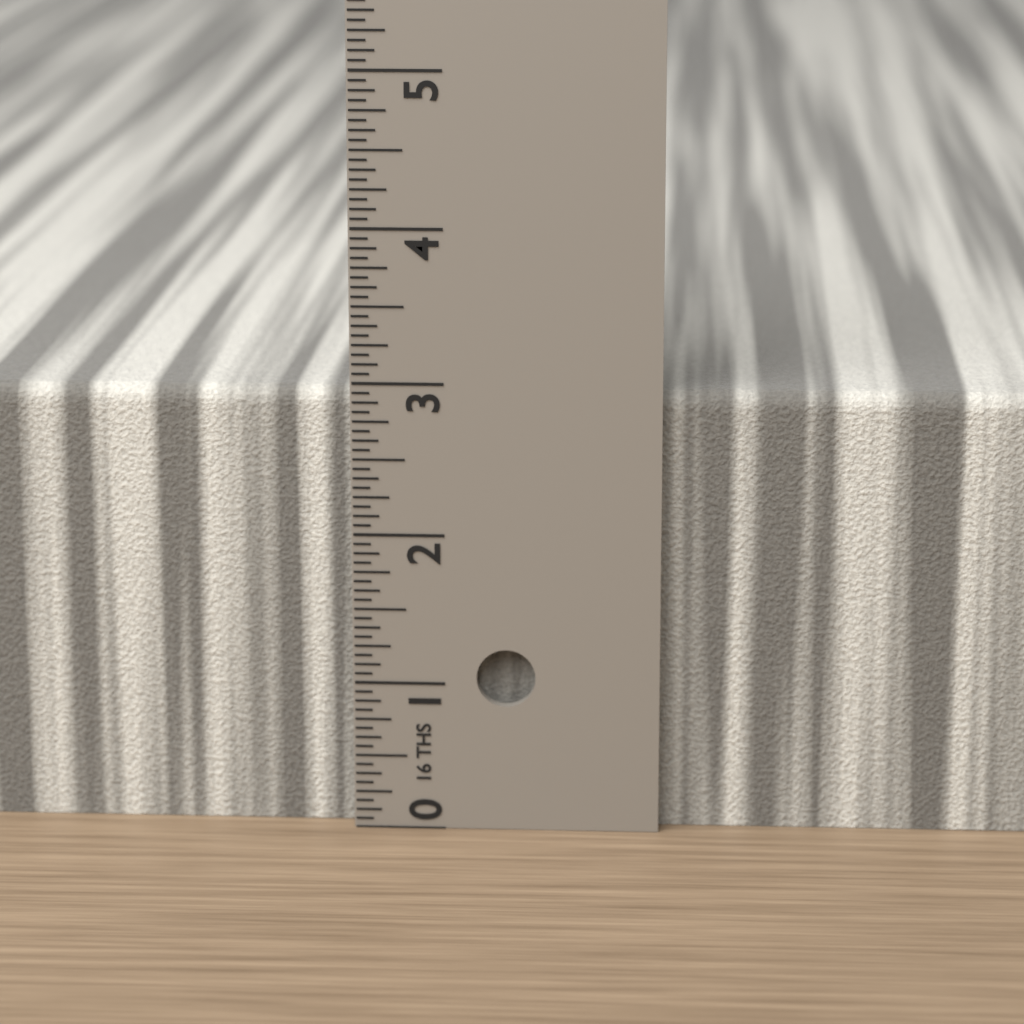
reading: 2.9375 in
